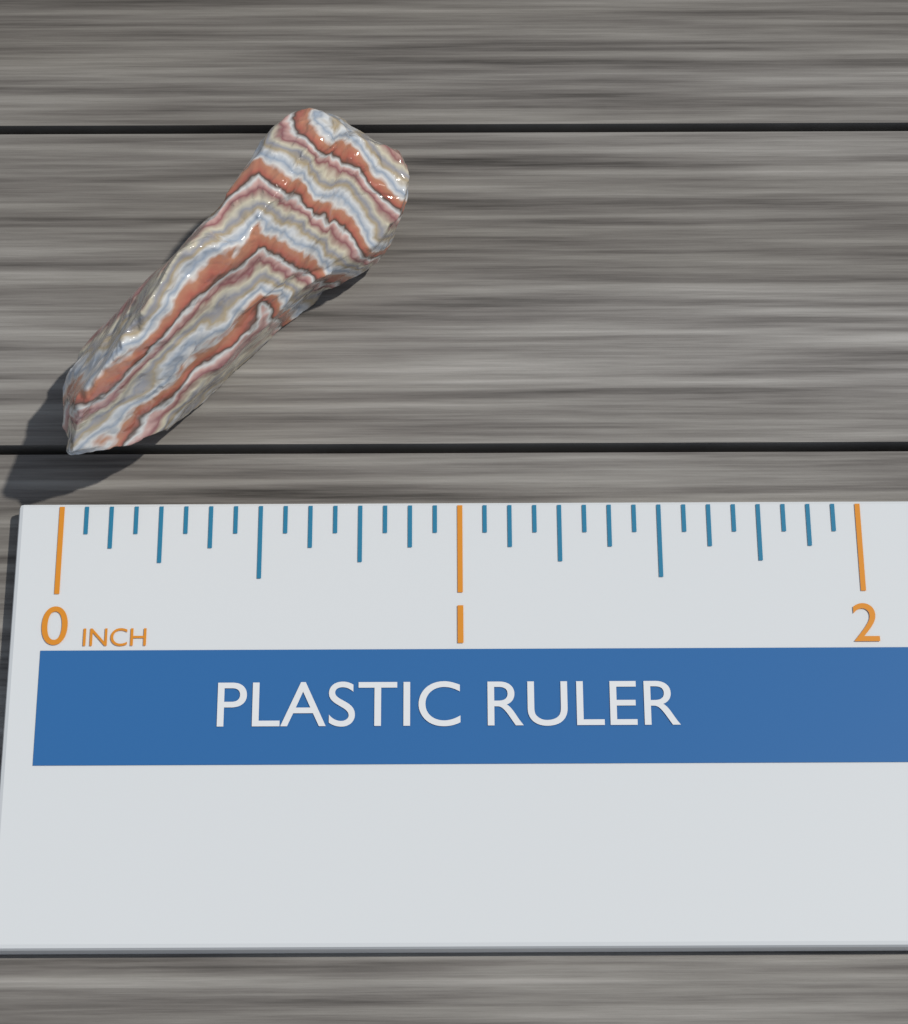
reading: 0.8750 inch
